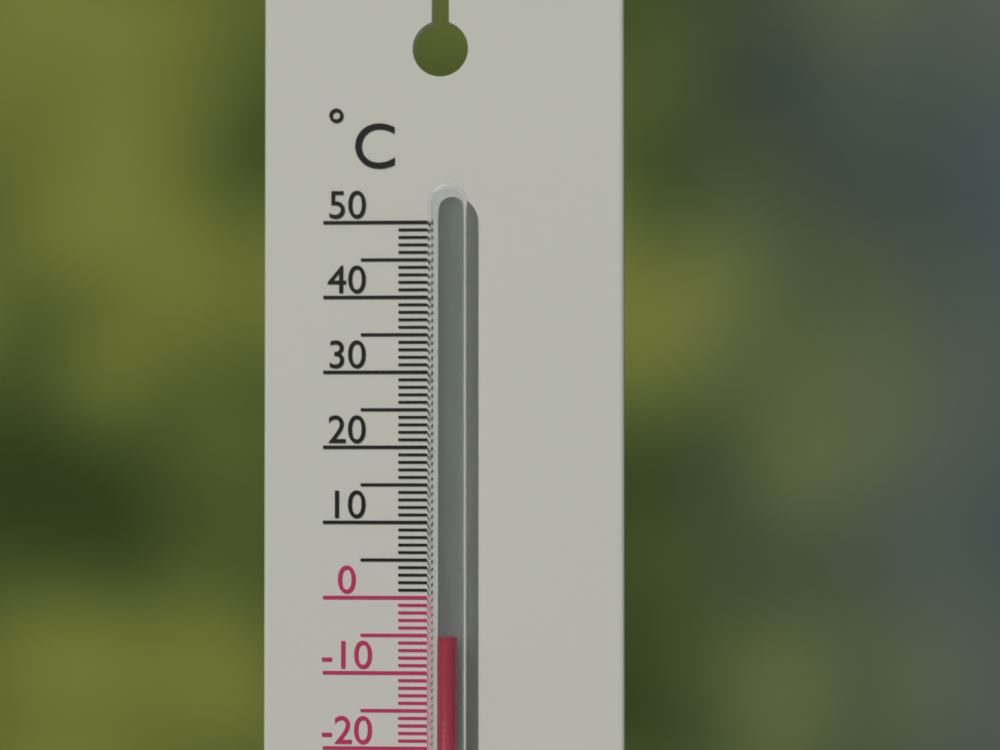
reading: -5 °C
